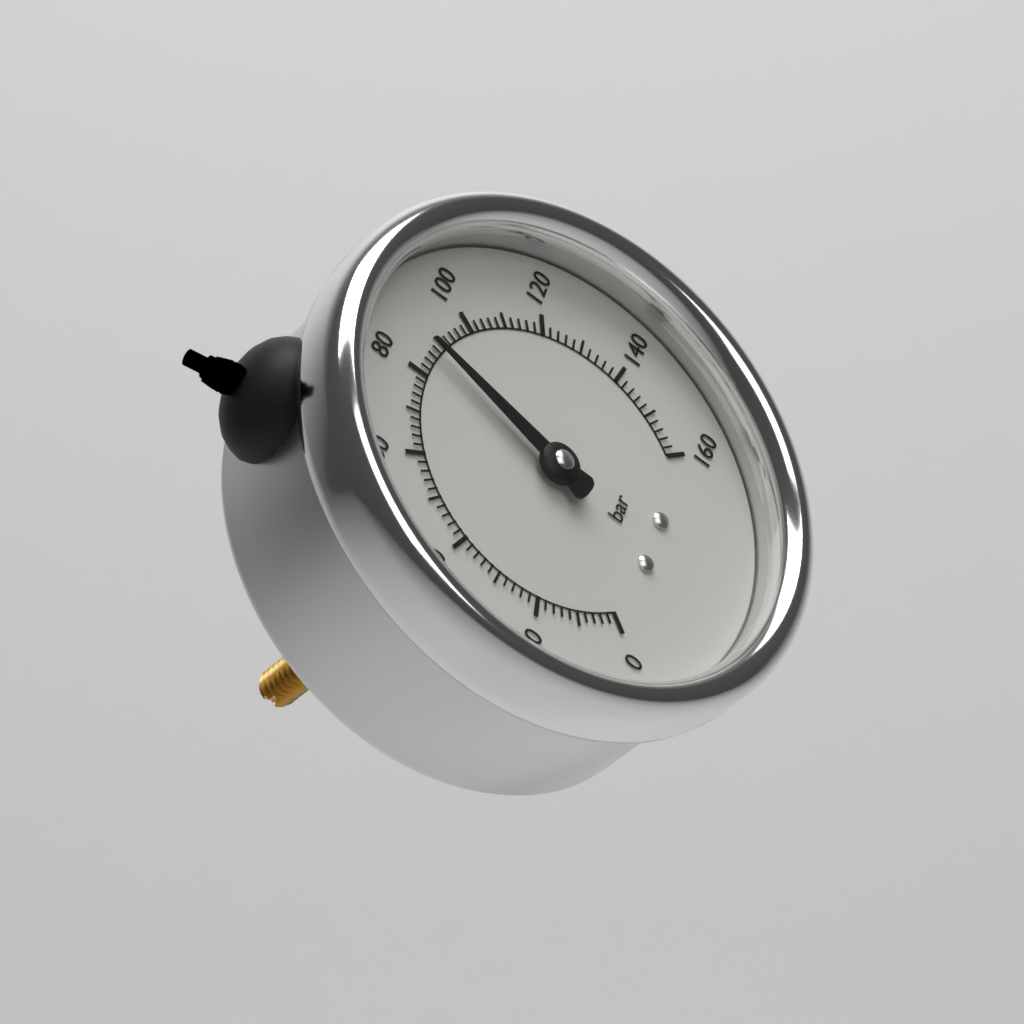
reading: 88 bar
